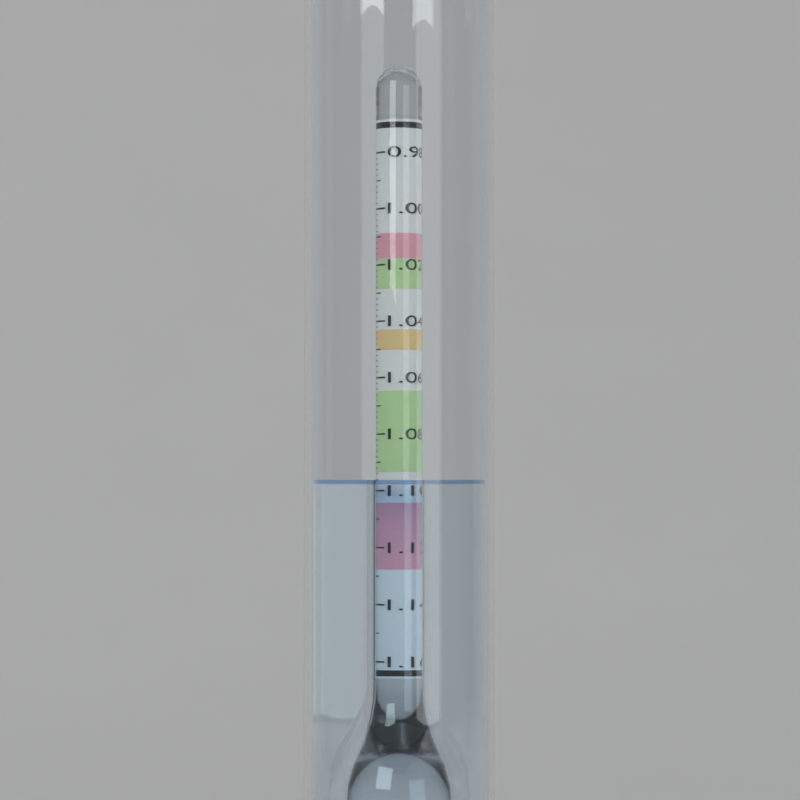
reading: 1.096 (no unit)
